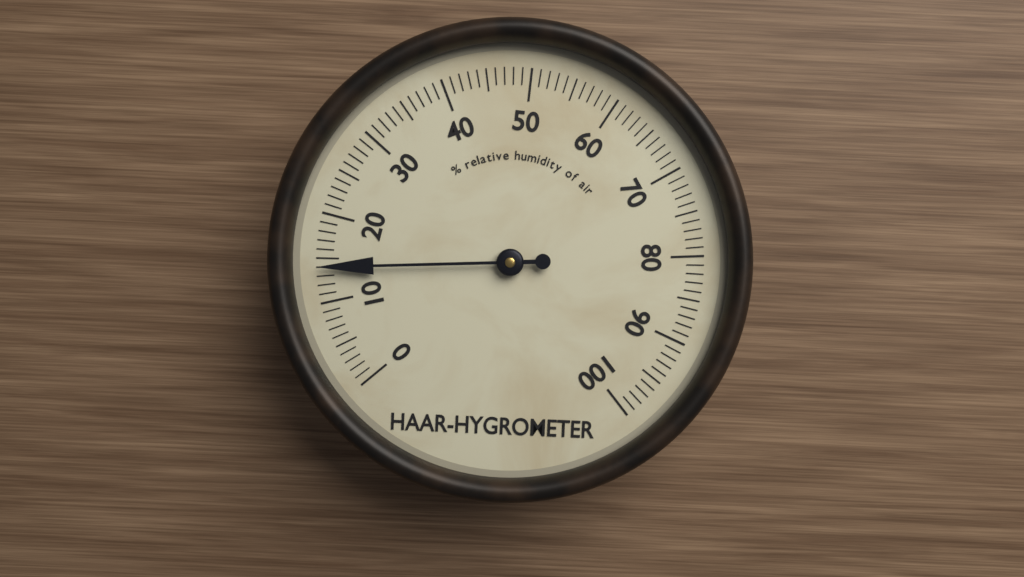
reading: 14 %
